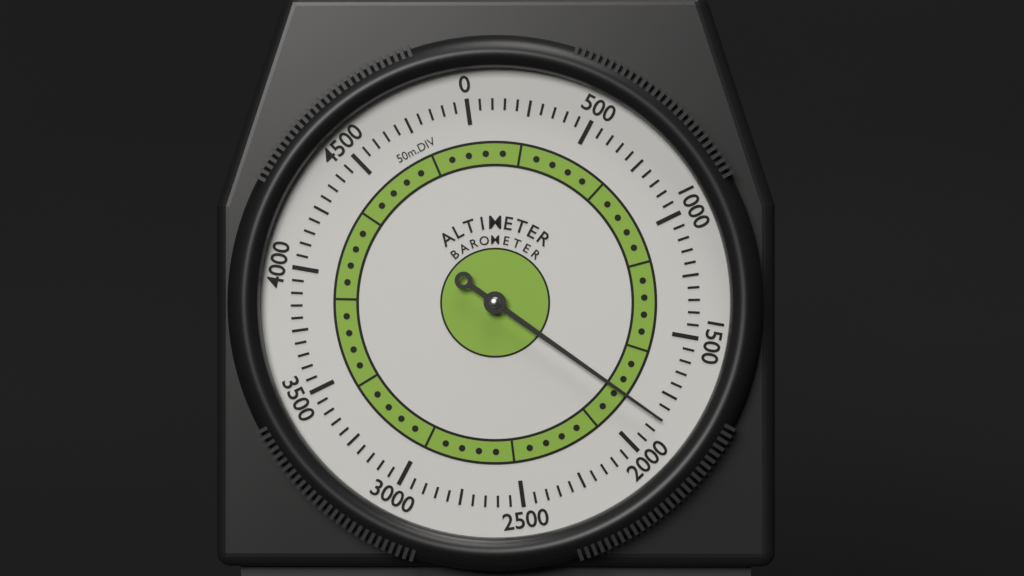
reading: 1850 m
